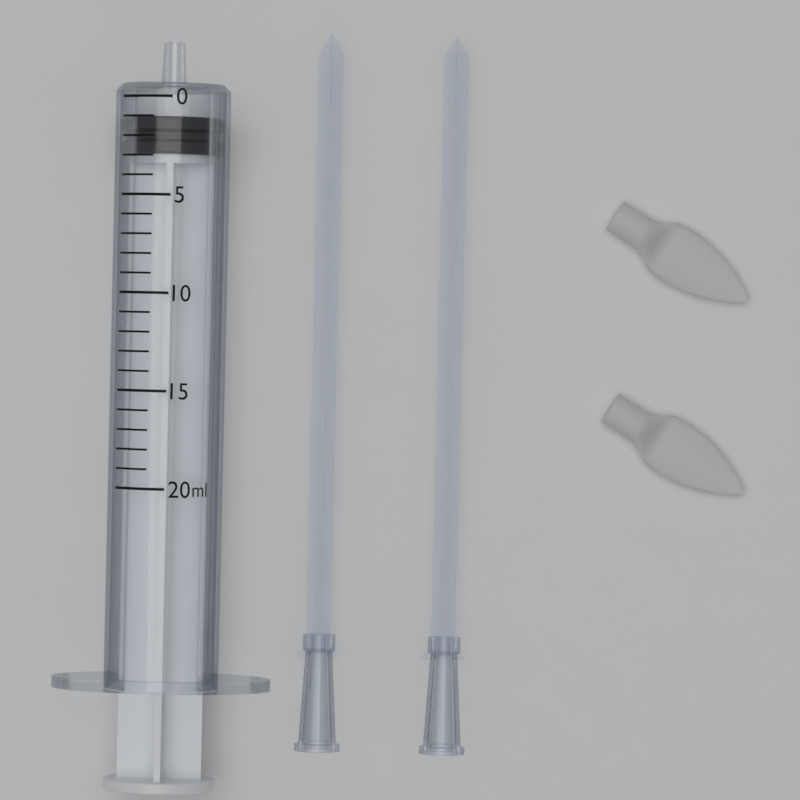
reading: 1 ml
